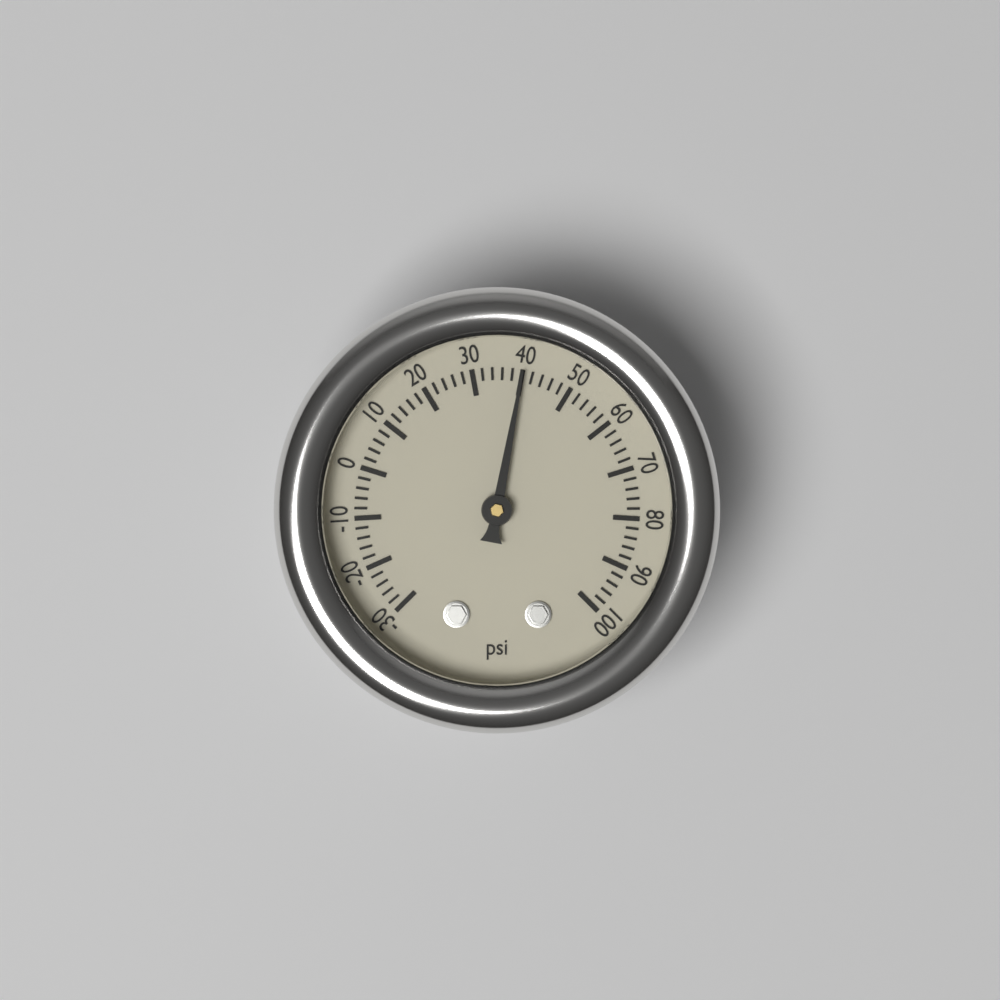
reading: 40 psi
